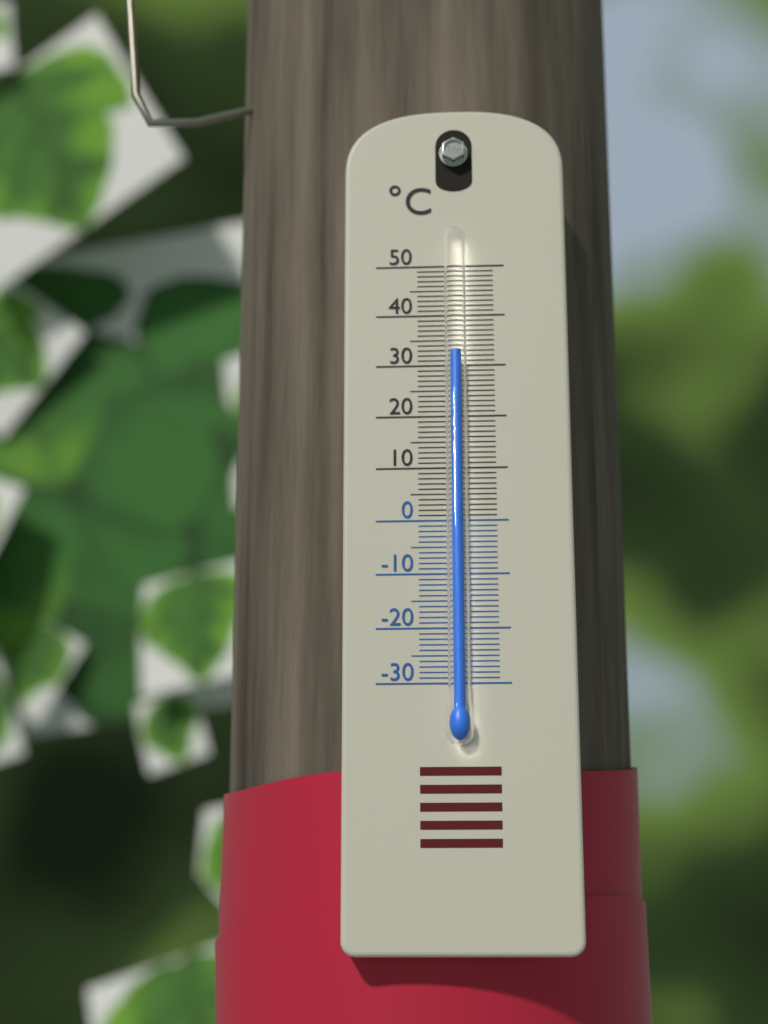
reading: 32 °C
